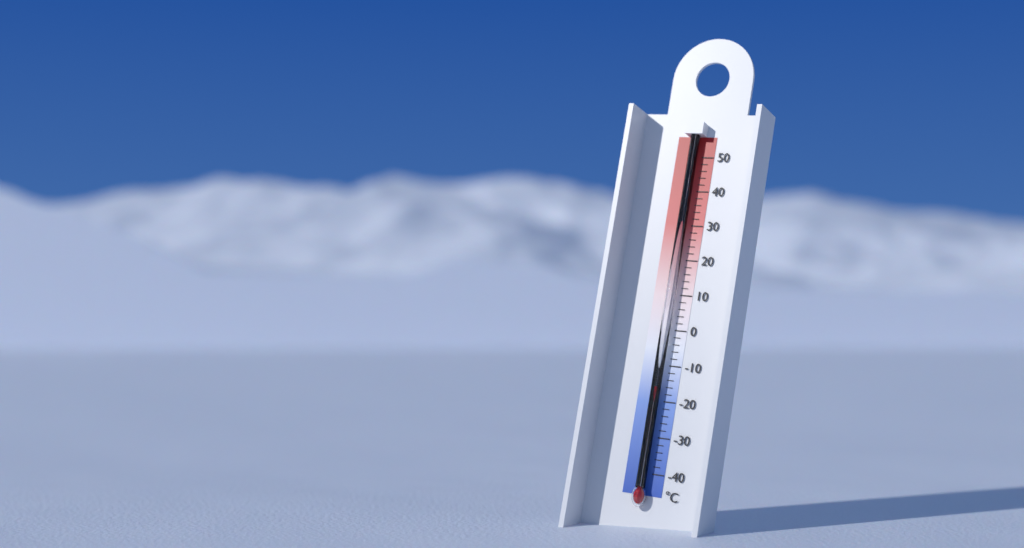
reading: -16 °C
